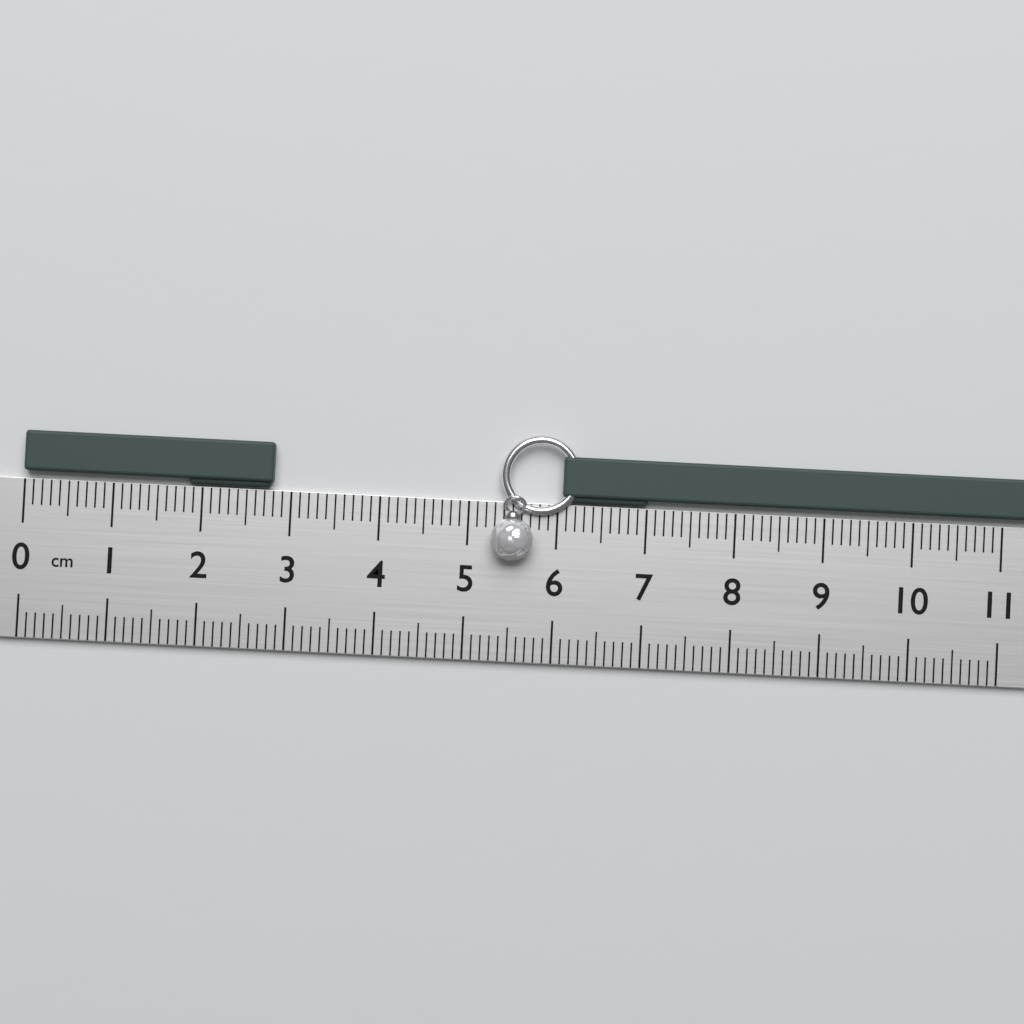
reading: 2.8 cm
